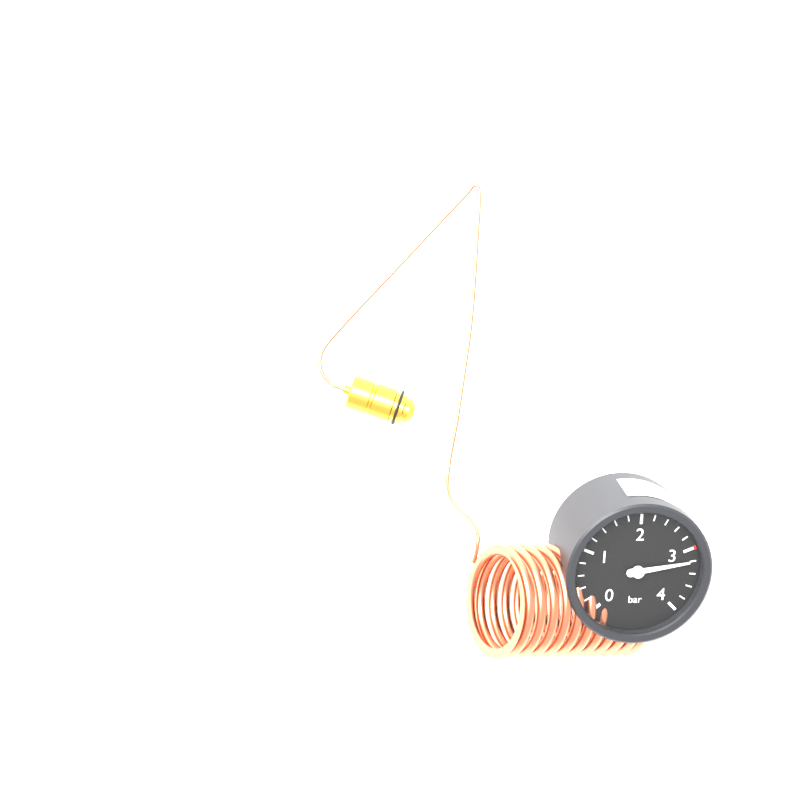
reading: 3.2 bar
